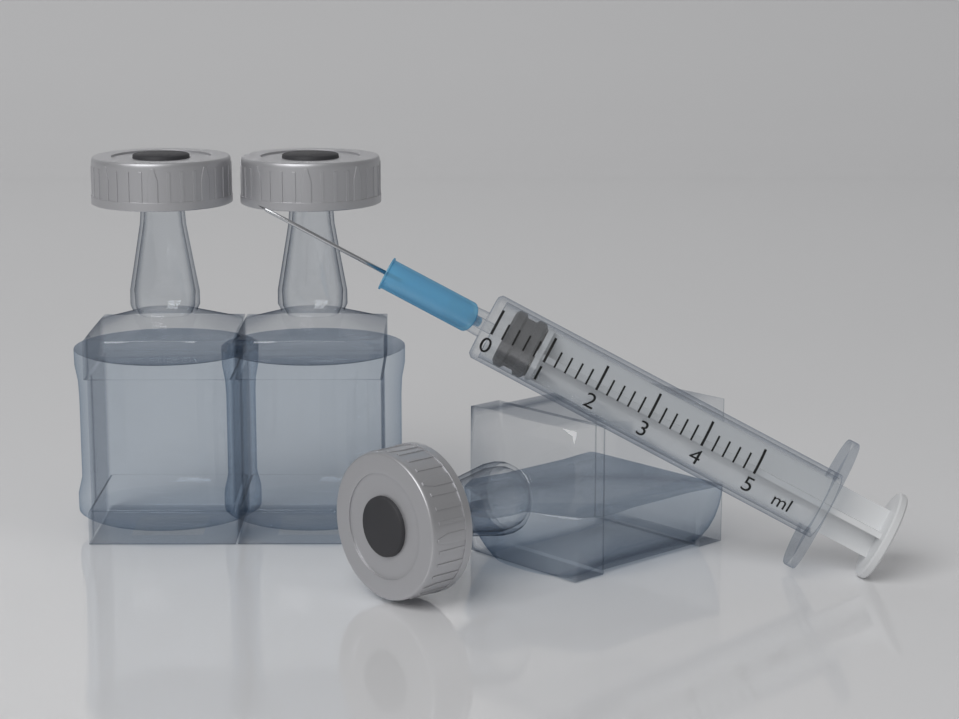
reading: 0.2 ml
